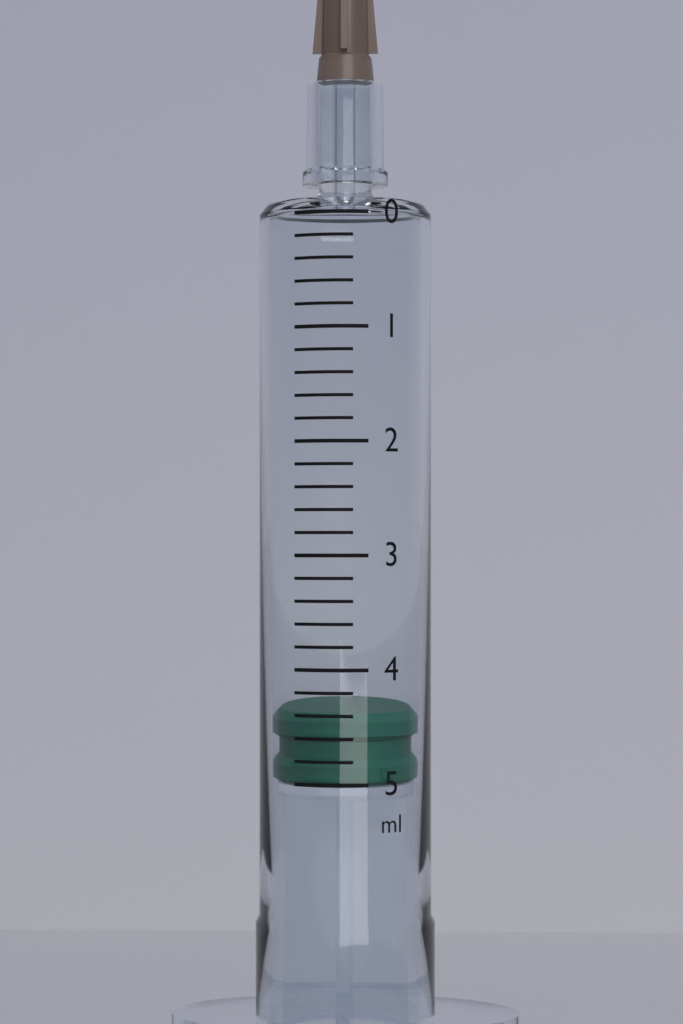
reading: 4.4 ml
